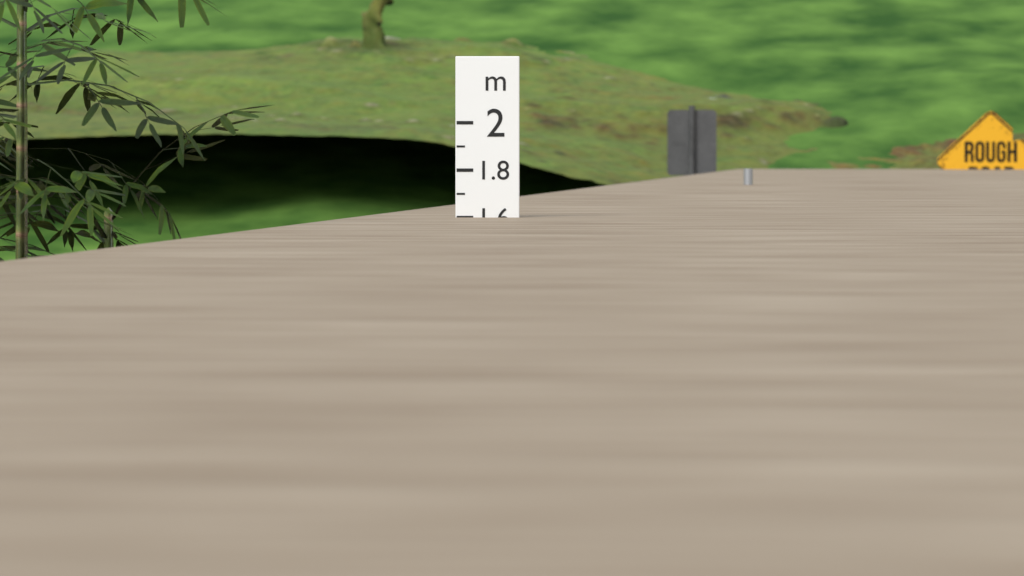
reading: 1.6 m
